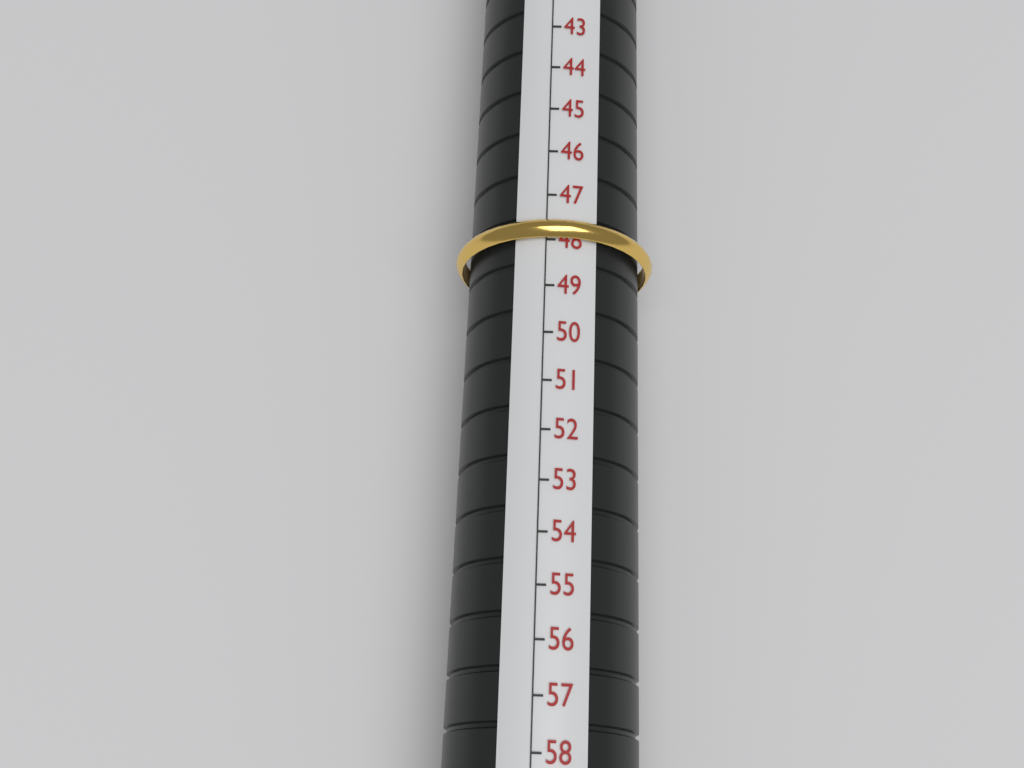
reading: 48 (no unit)
